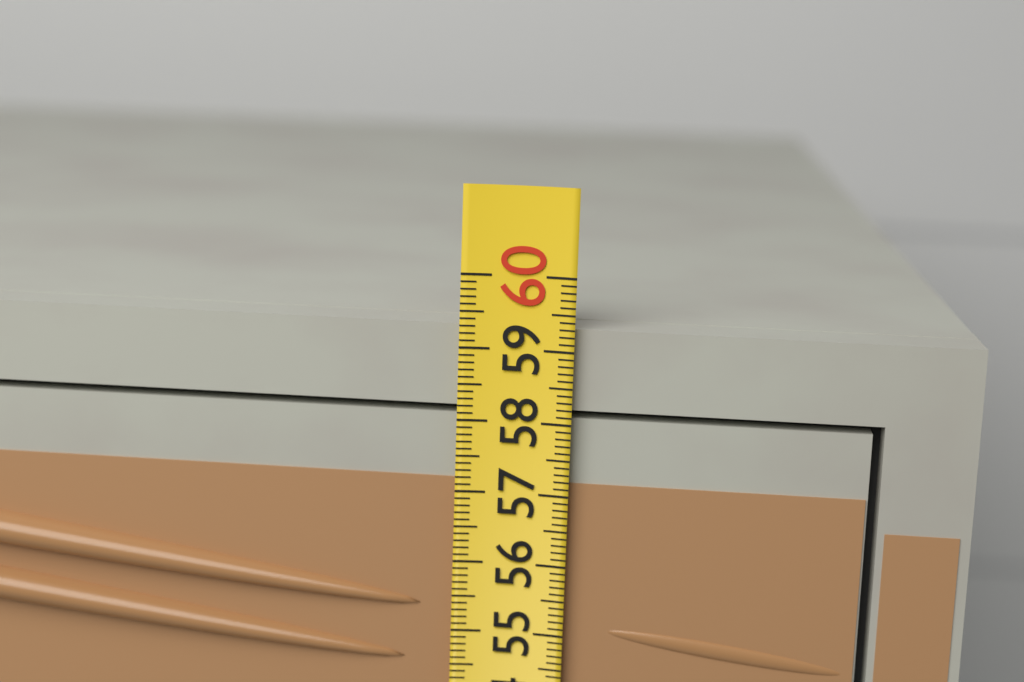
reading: 59.3 (no unit)
